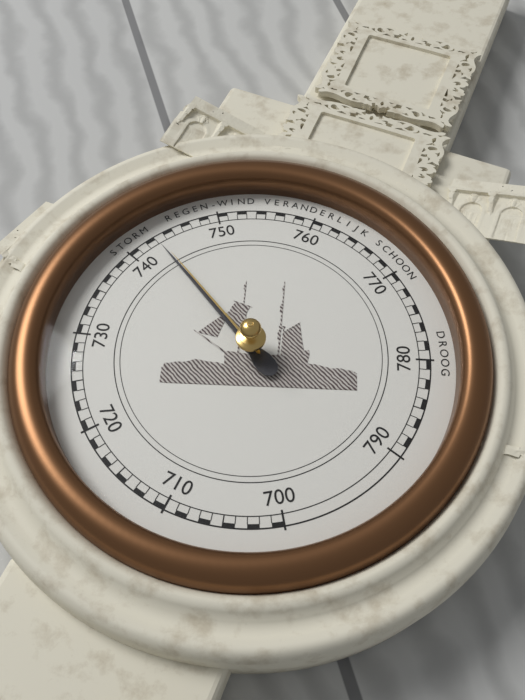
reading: 743 mmHg
